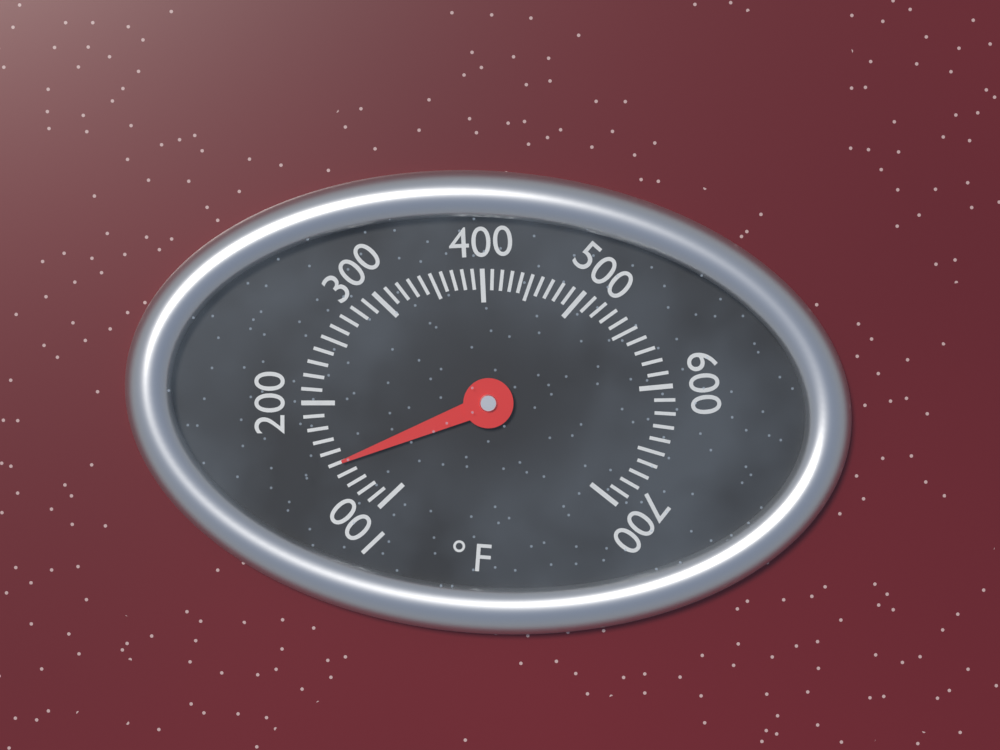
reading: 150 °F
